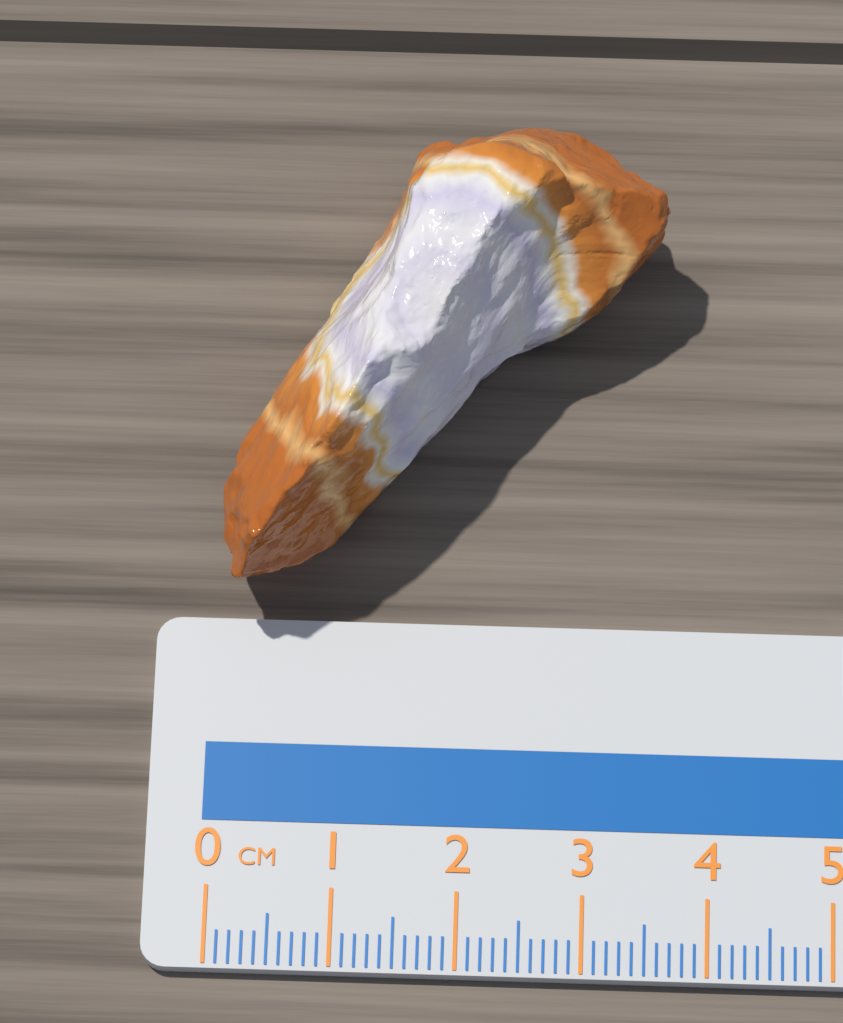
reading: 3.6 cm
